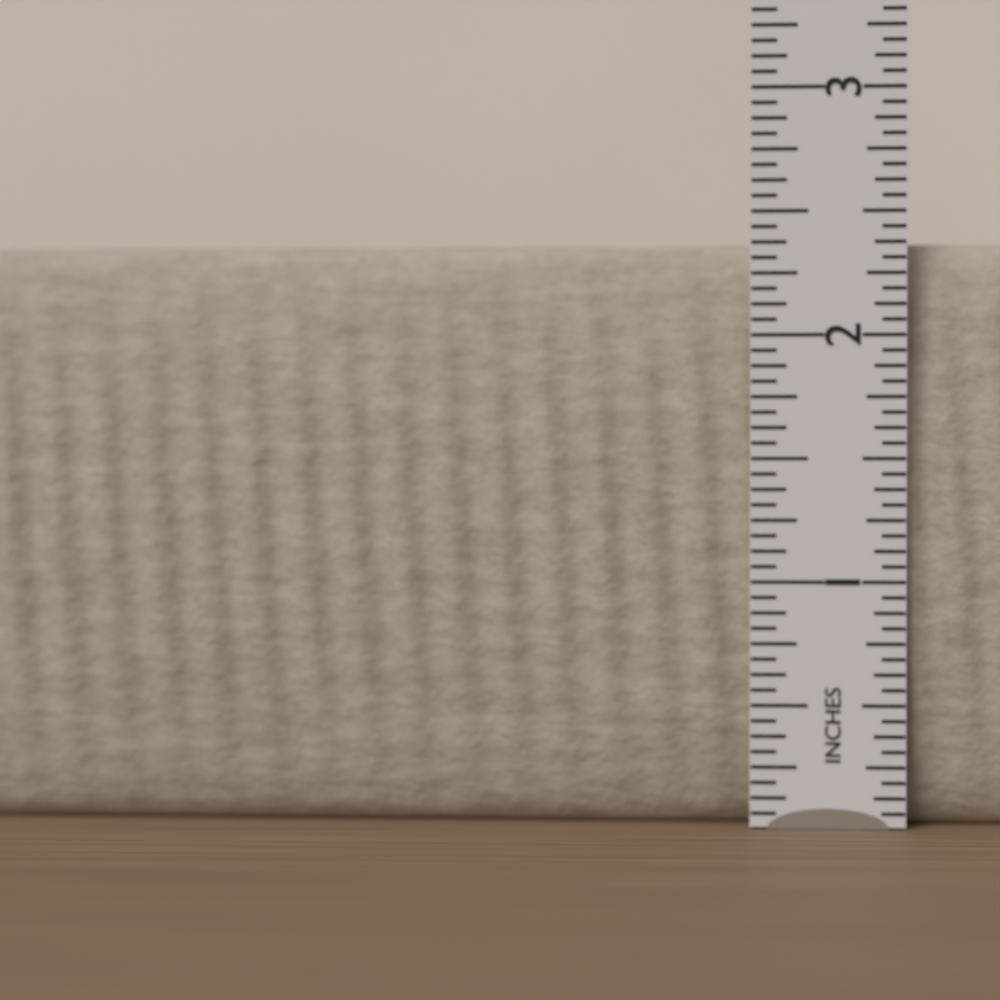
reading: 2.3750 in
